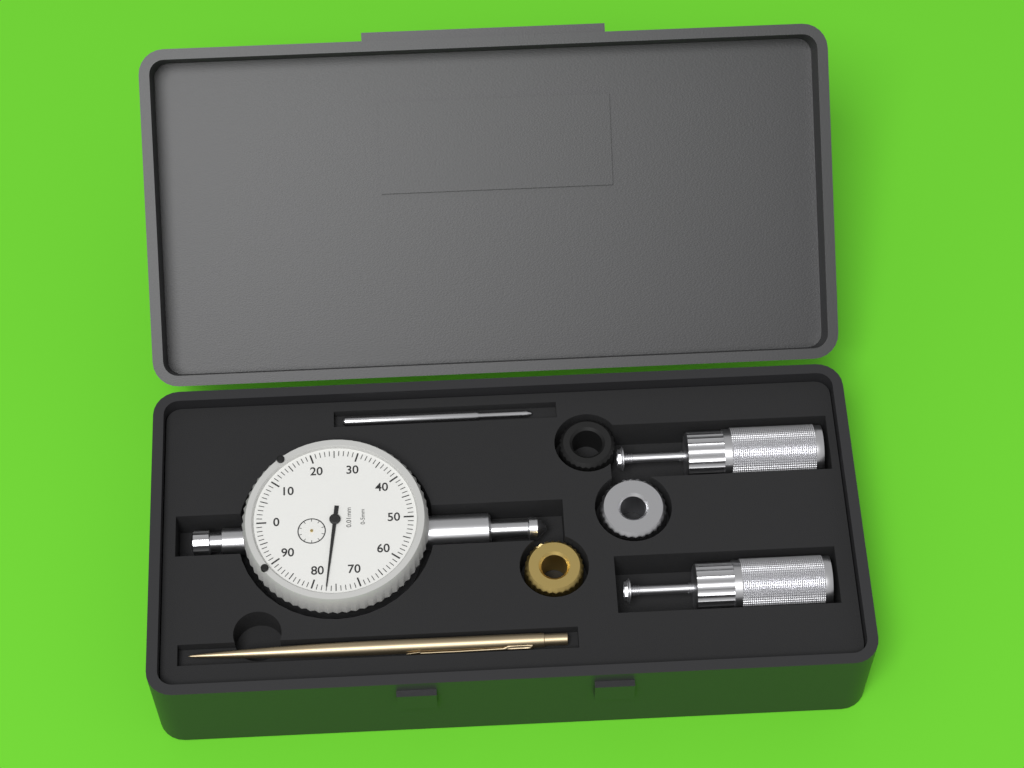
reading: 0.77 mm
